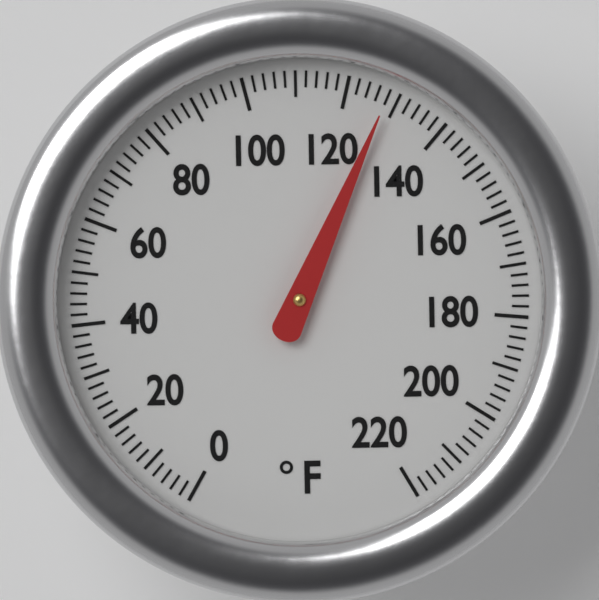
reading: 128 °F
